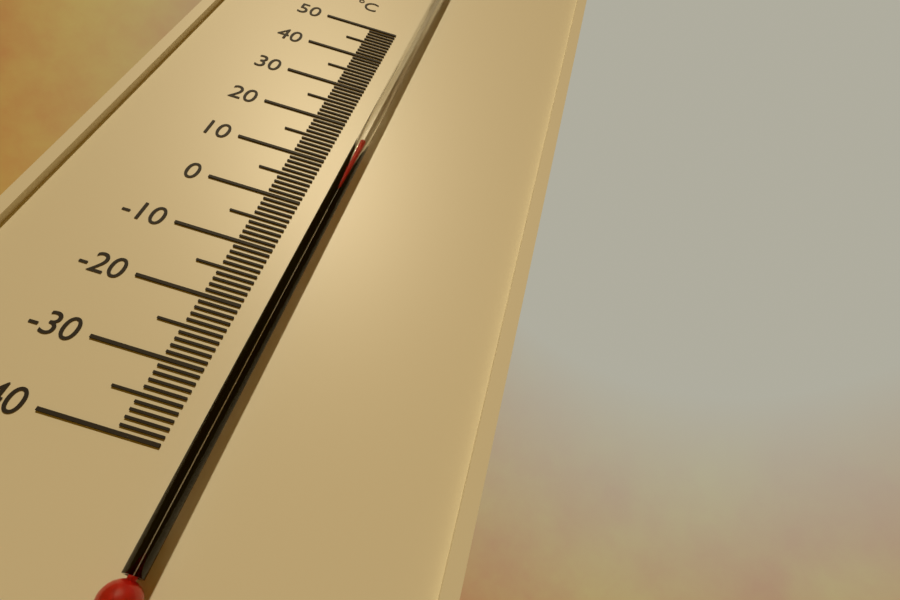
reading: 15 °C
